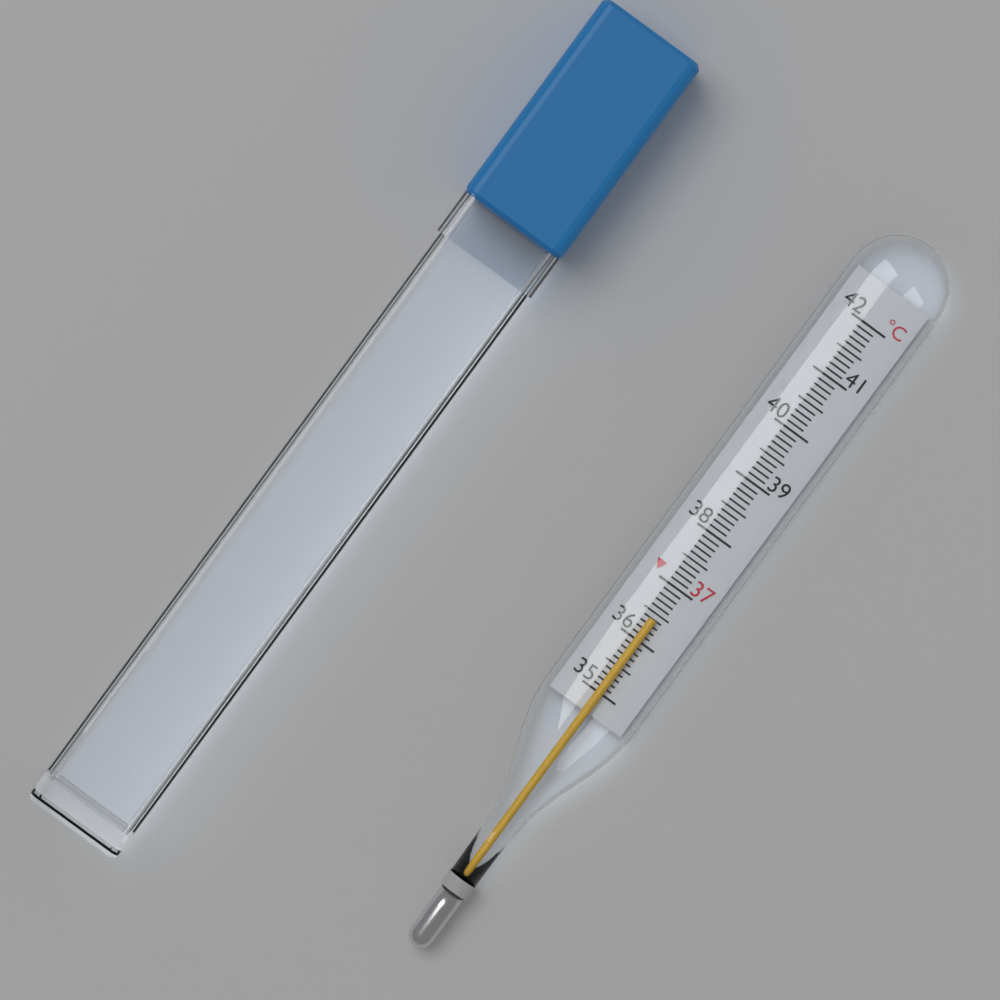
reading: 36.4 °C
